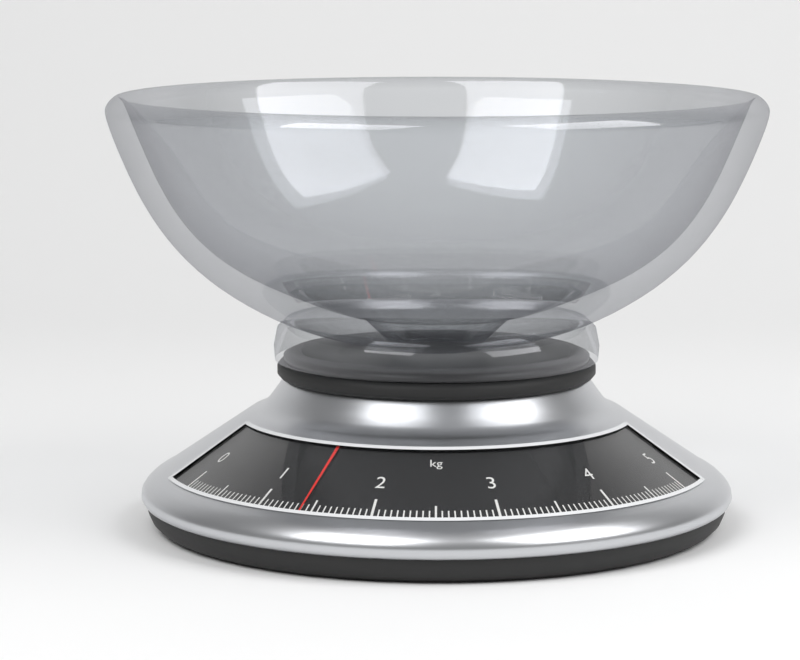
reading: 1.40 kg
